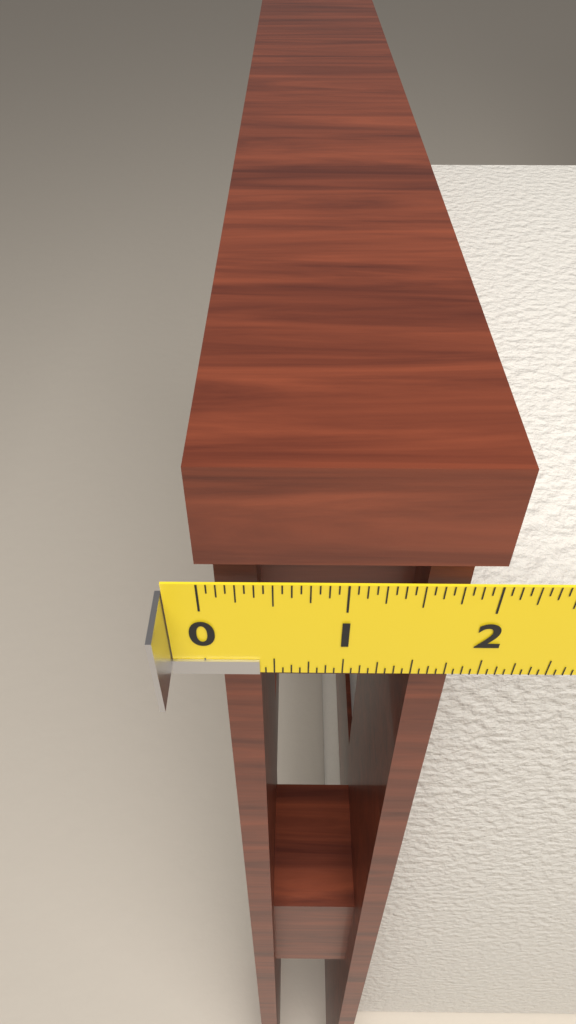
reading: 2.0000 in
